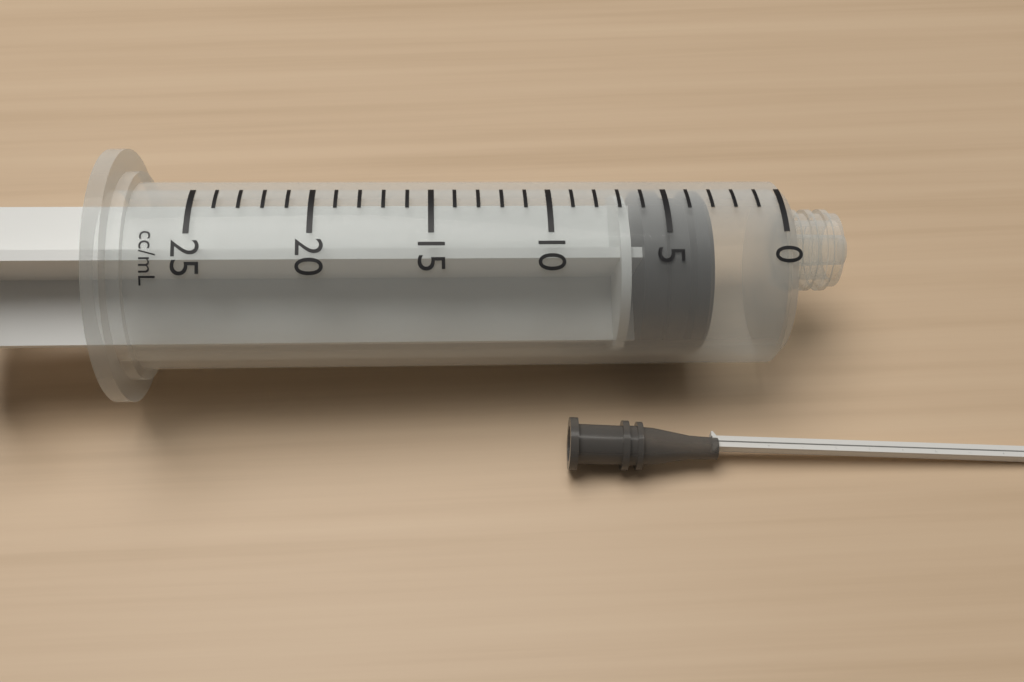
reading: 3 ml
